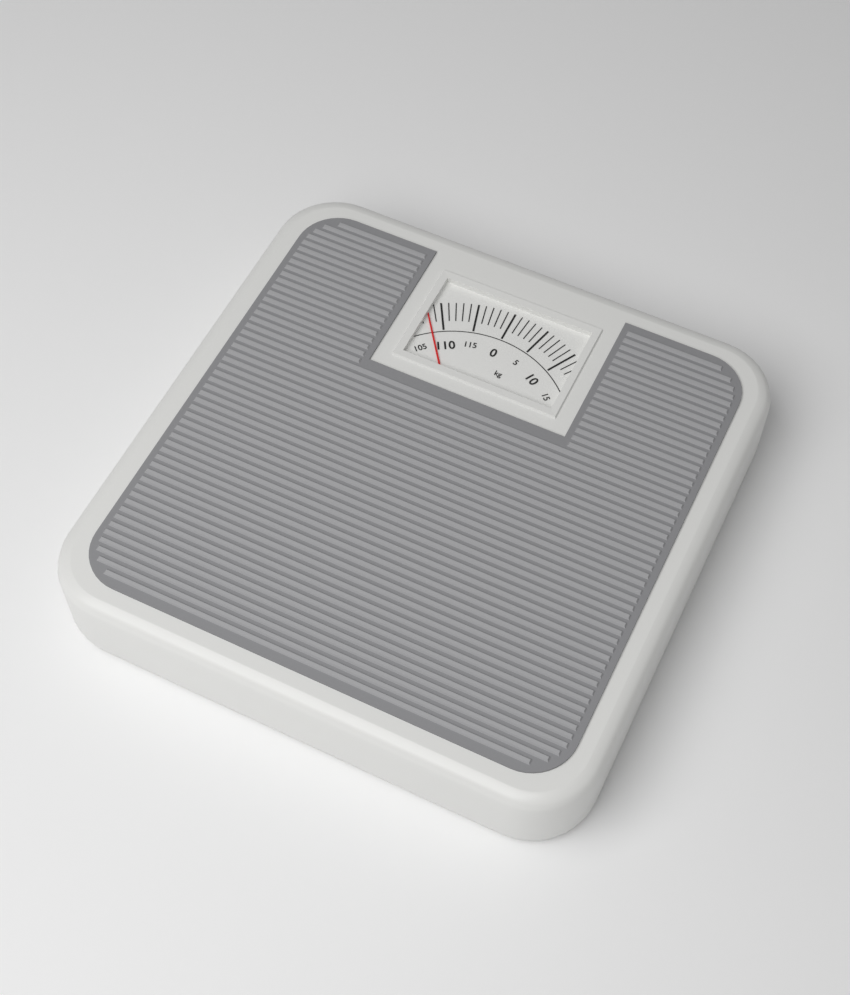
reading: 108 kg
